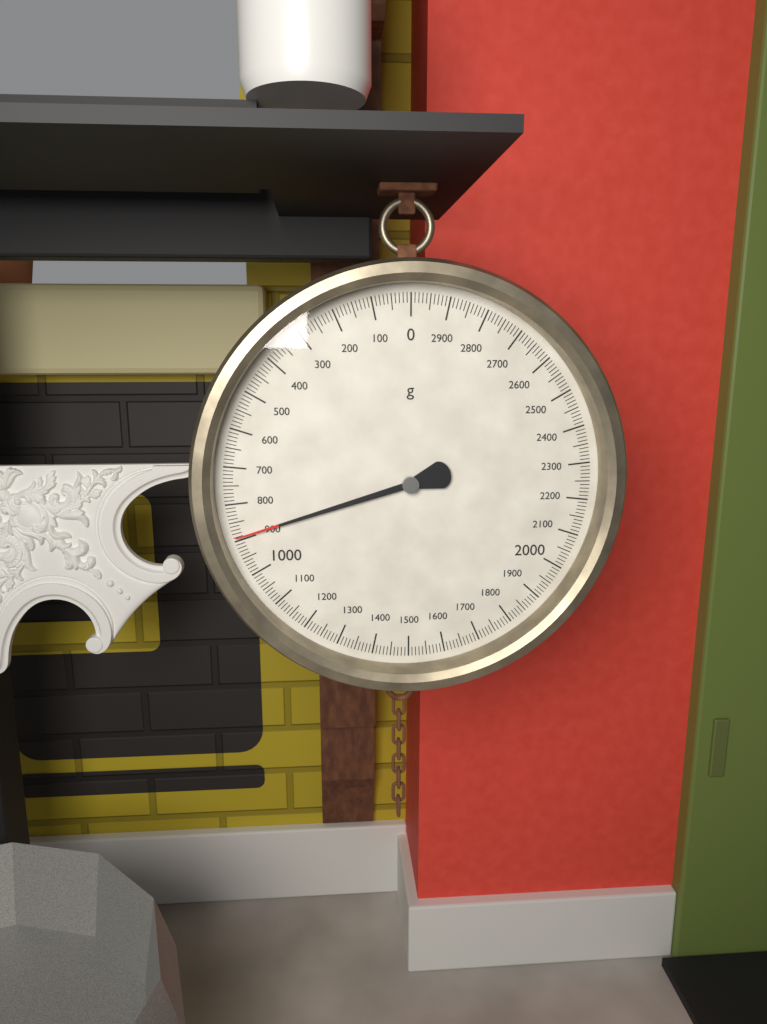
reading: 890 g
